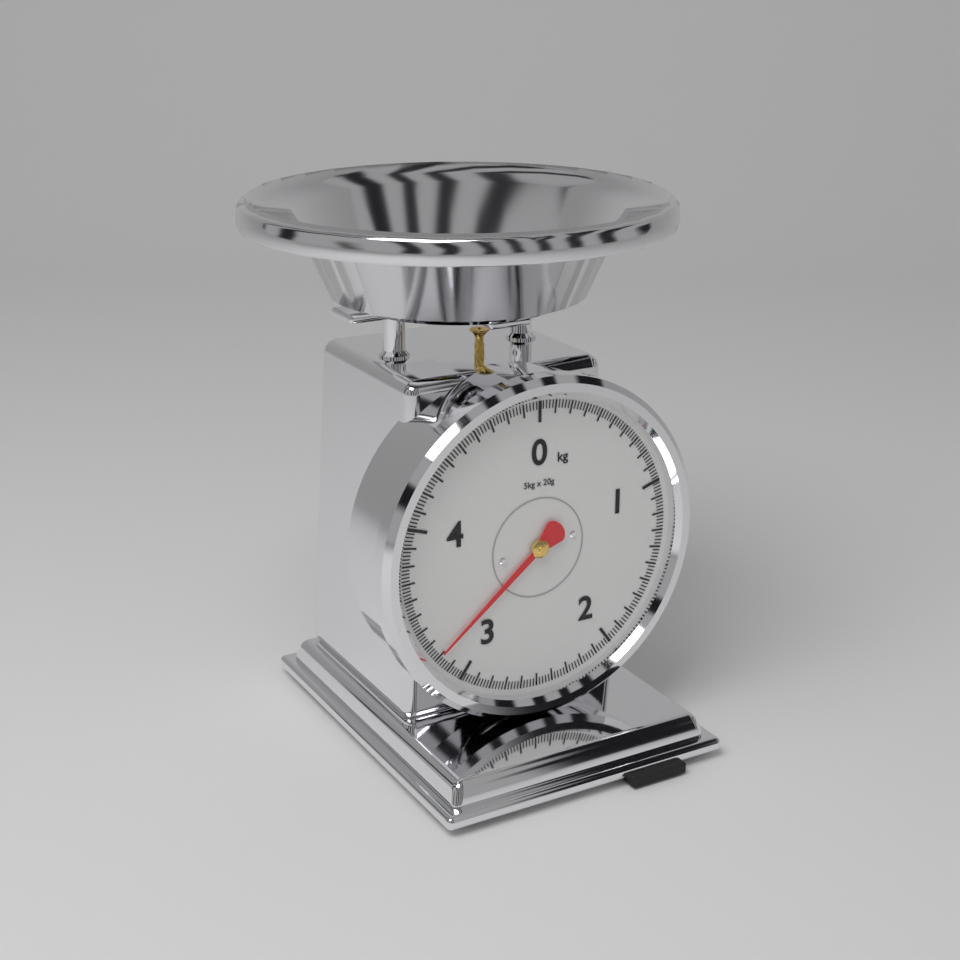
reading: 3.20 kg
